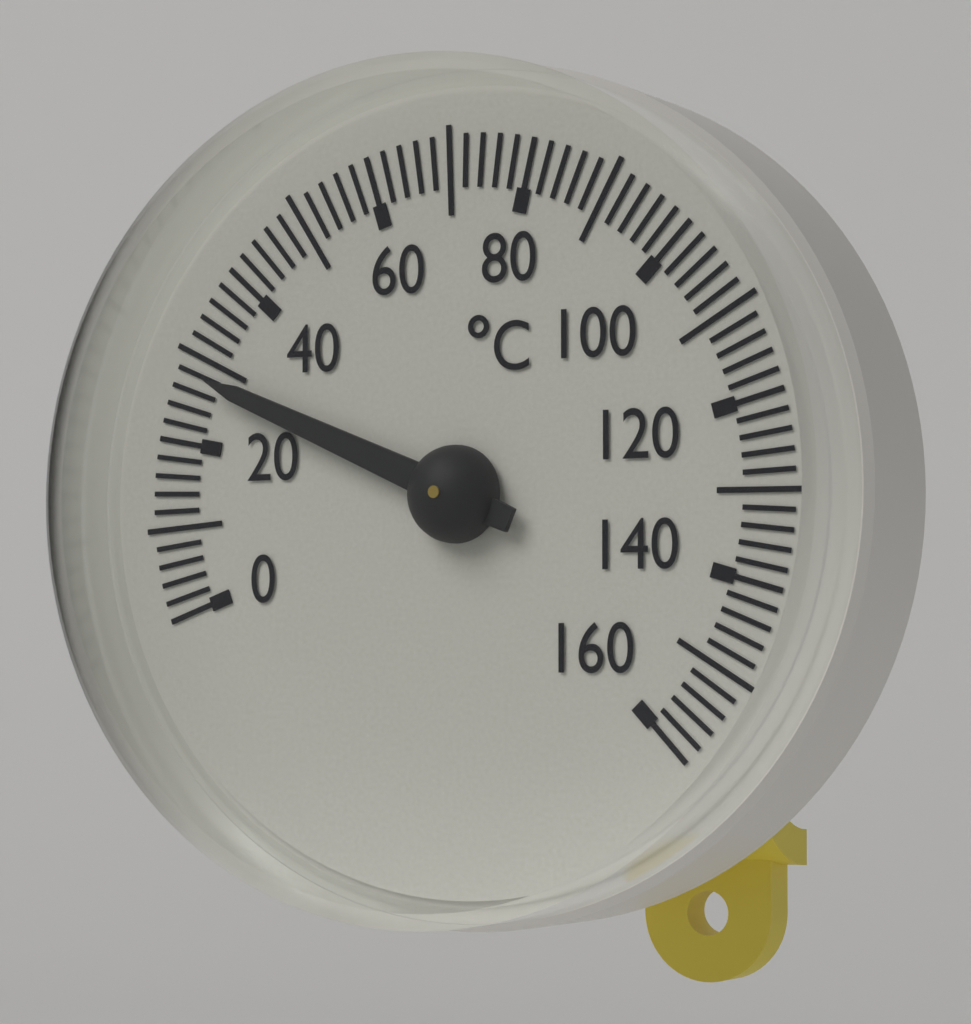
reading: 28 °C
